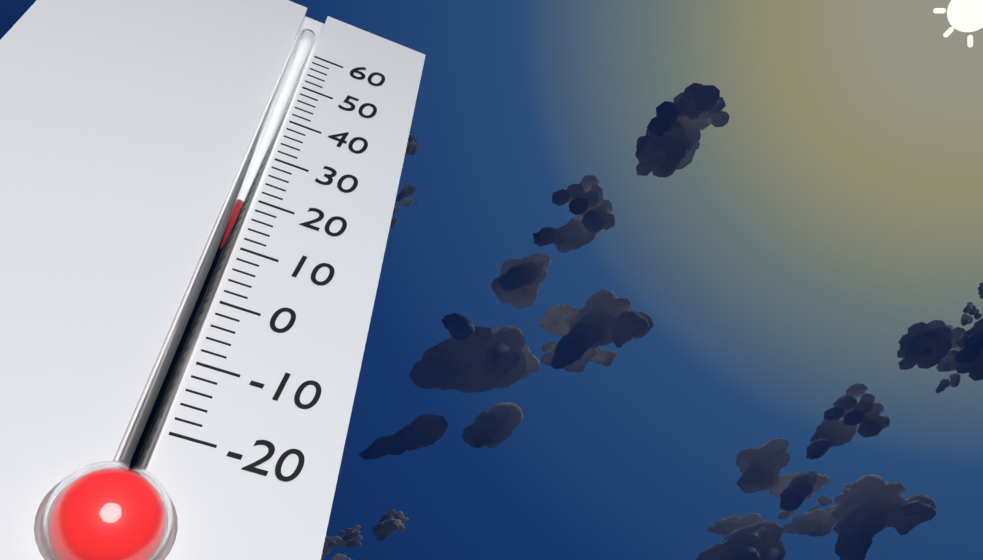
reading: 18 (no unit)
